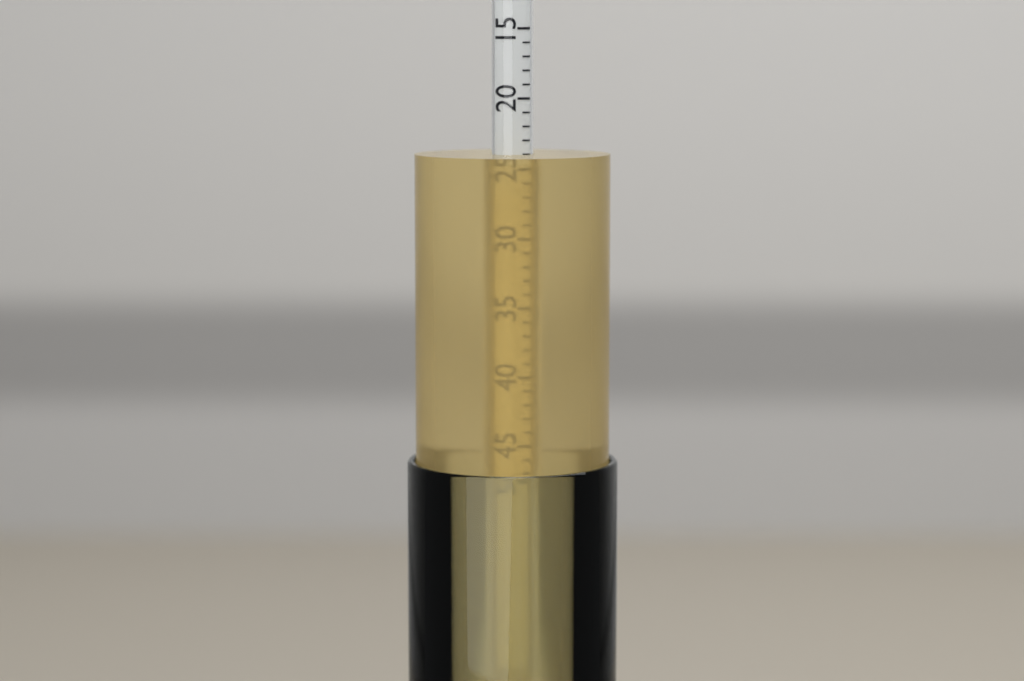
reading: 24 (no unit)
